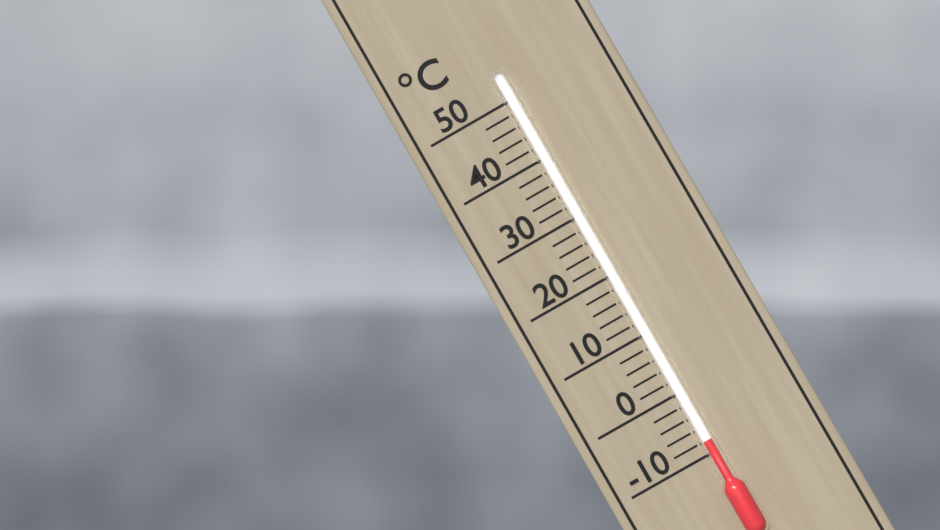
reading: -8 °C
